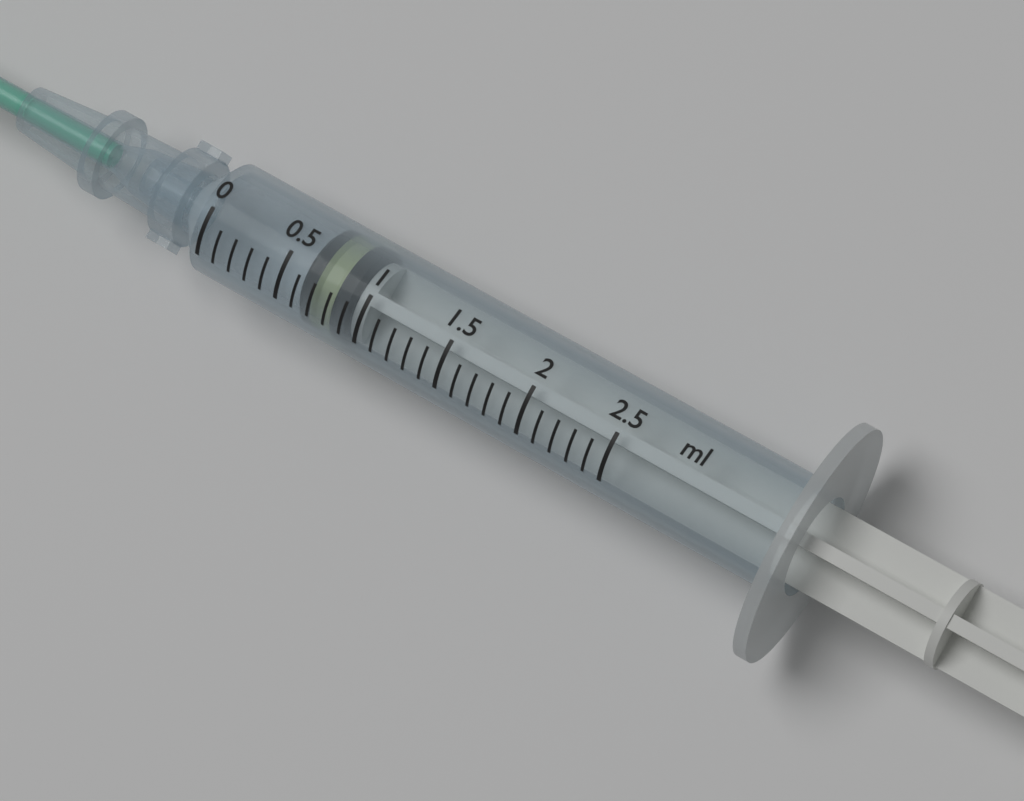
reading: 0.6 ml
